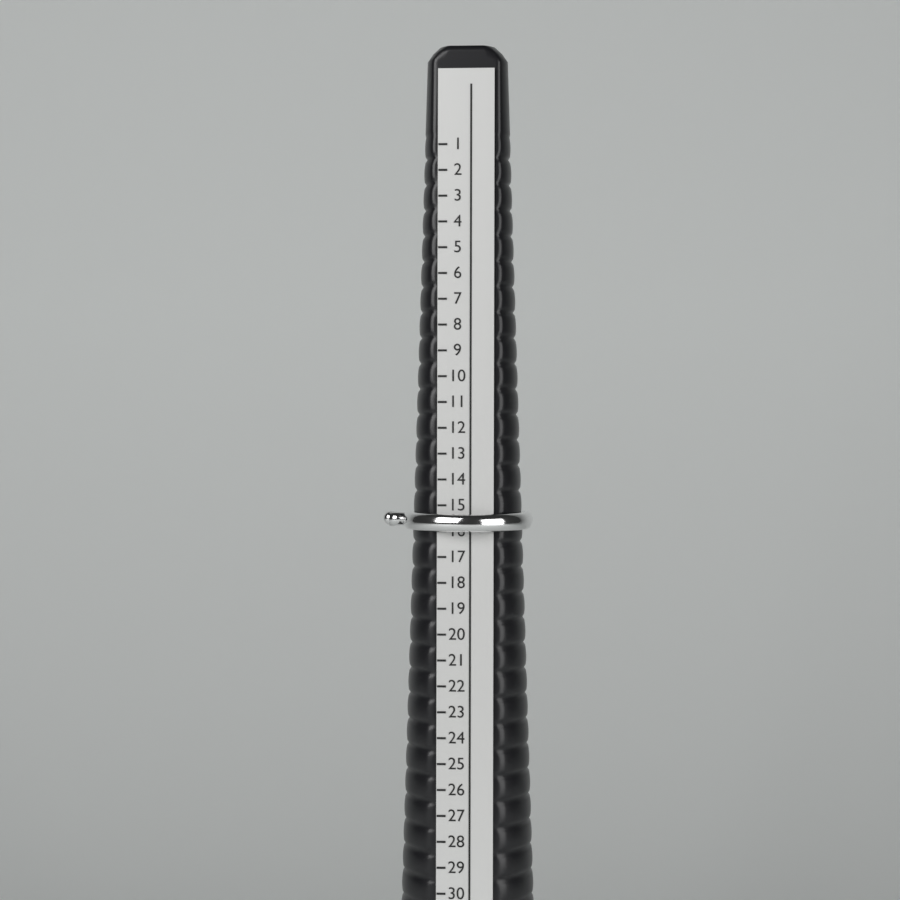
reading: 16 (no unit)
